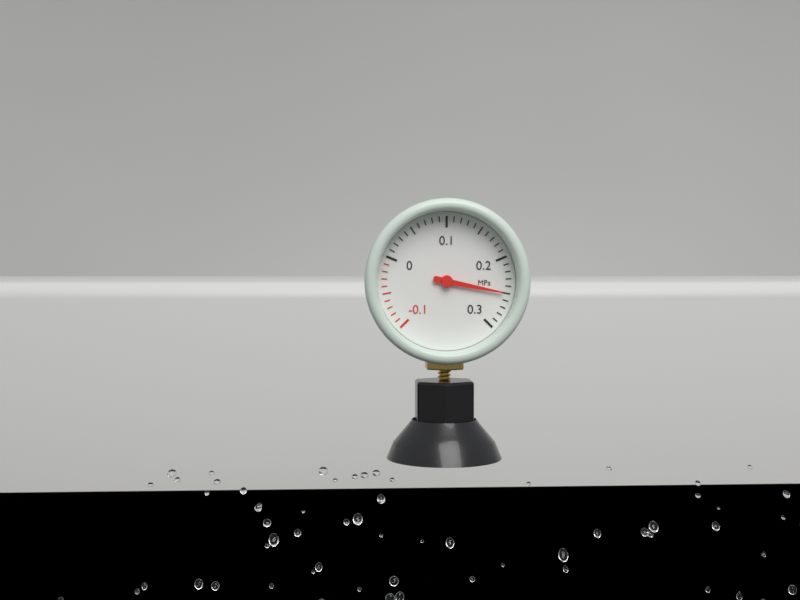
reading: 0.25 MPa
